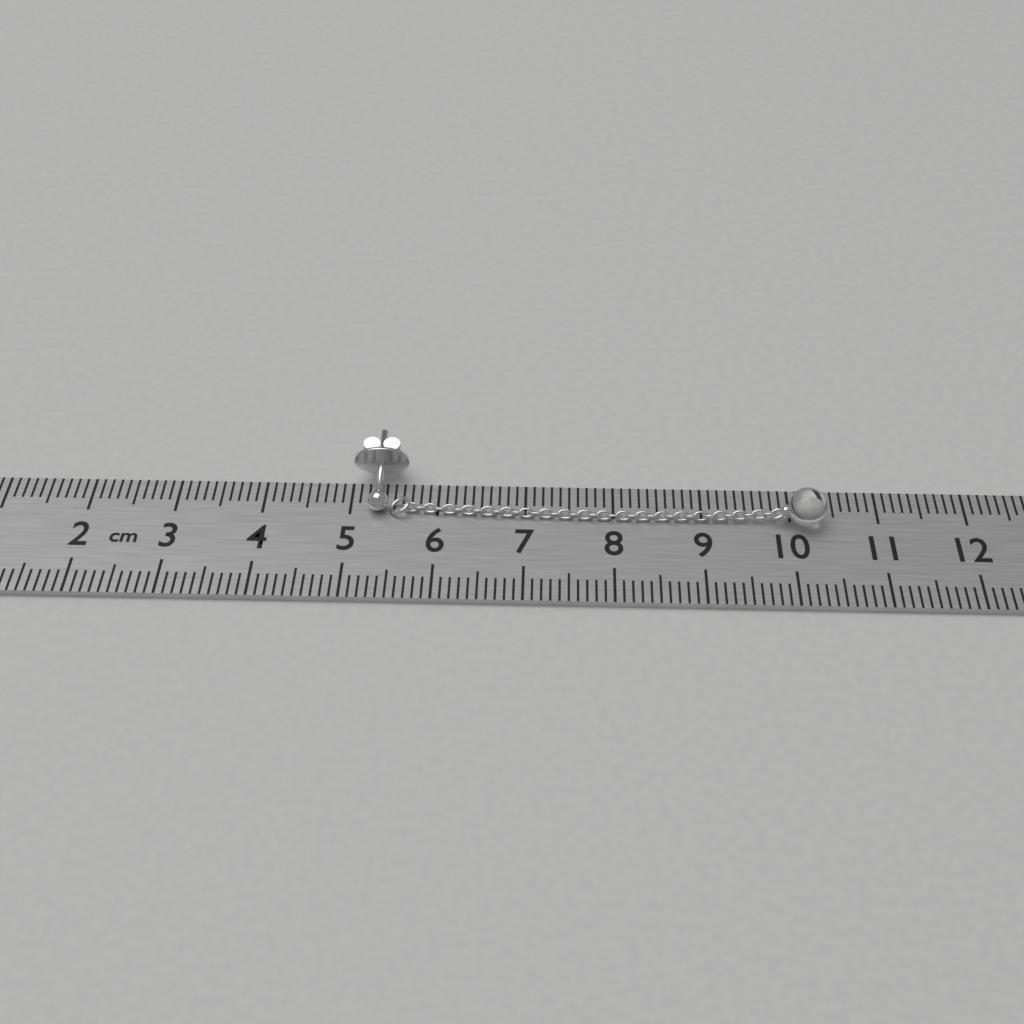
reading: 10.4 cm
